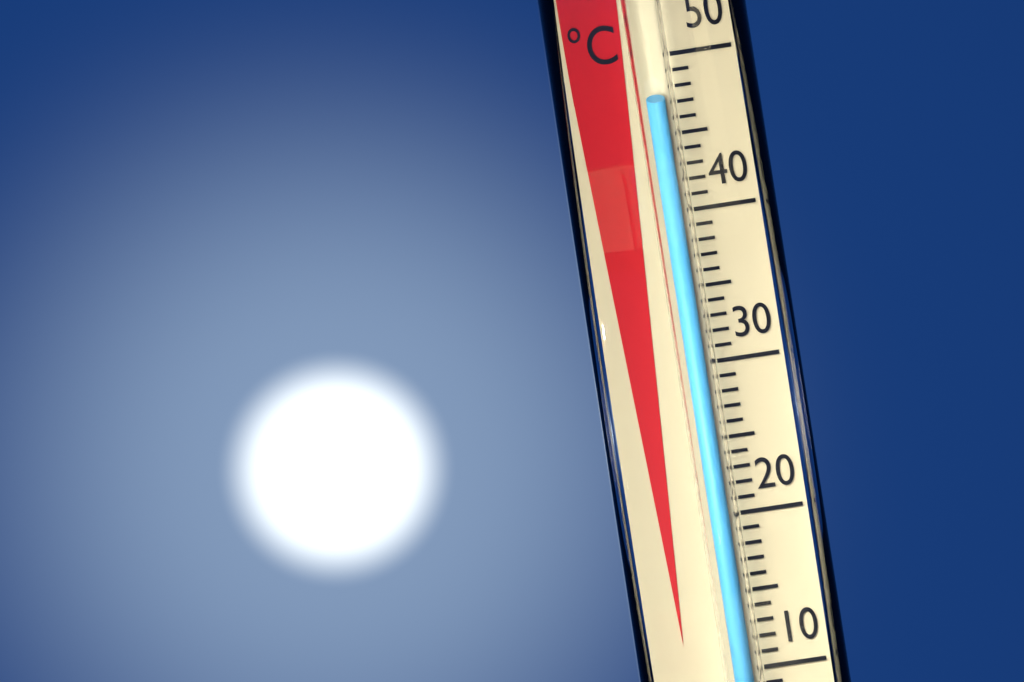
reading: 48 °C
